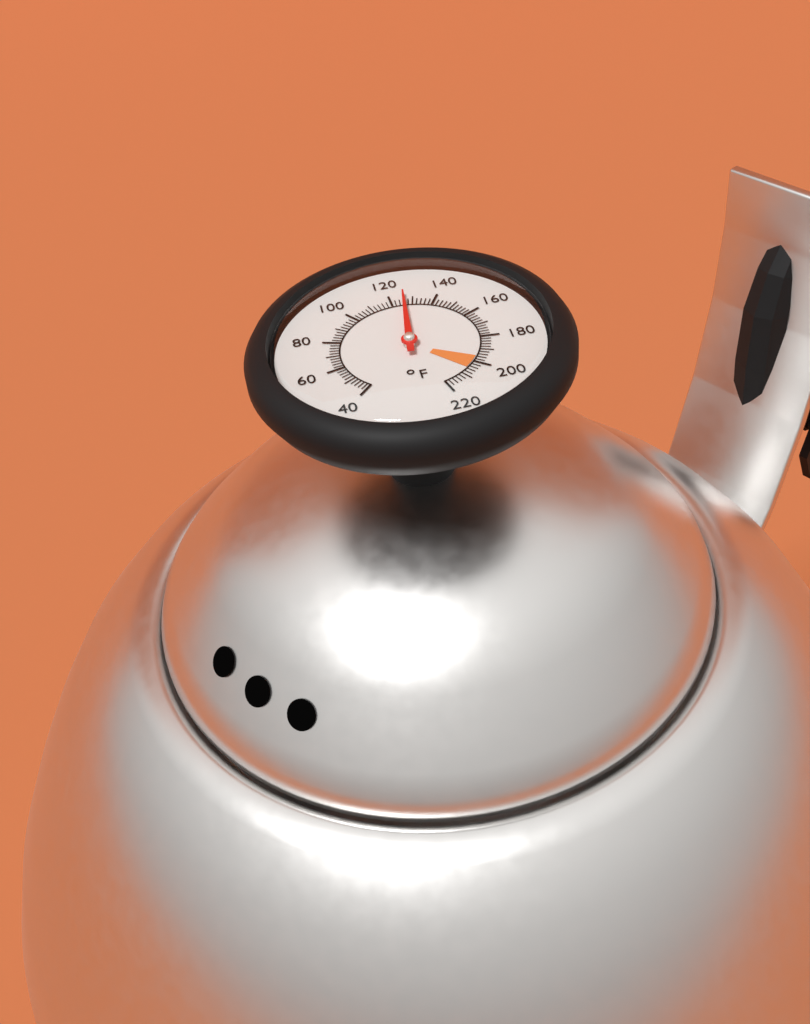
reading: 126 °F
